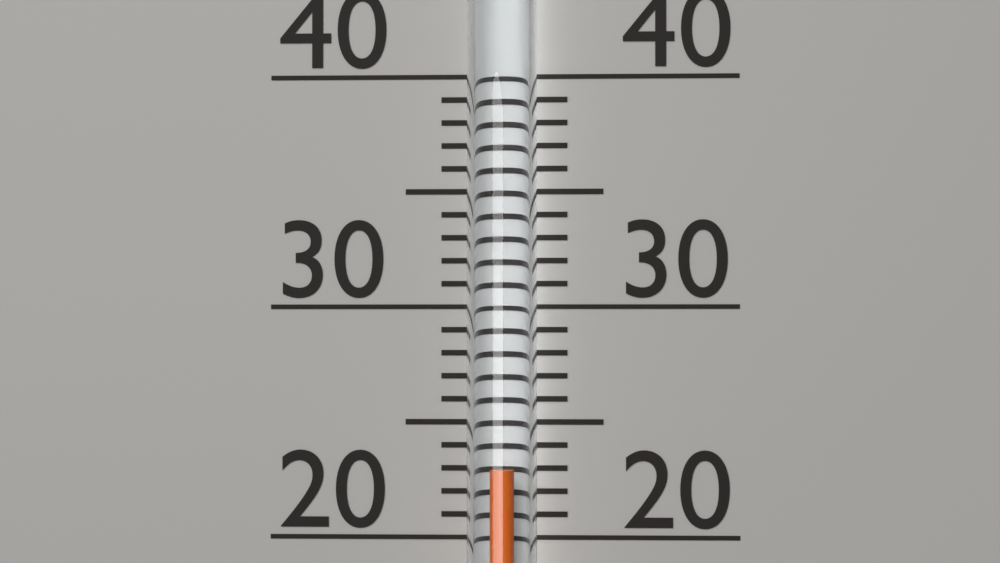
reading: 23 (no unit)
